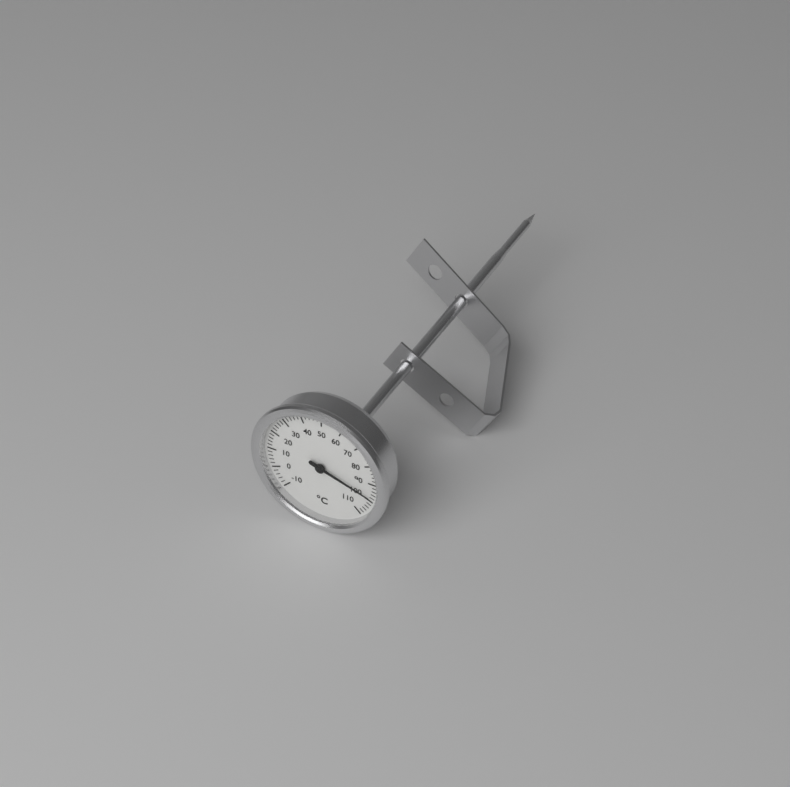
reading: 98 °C
